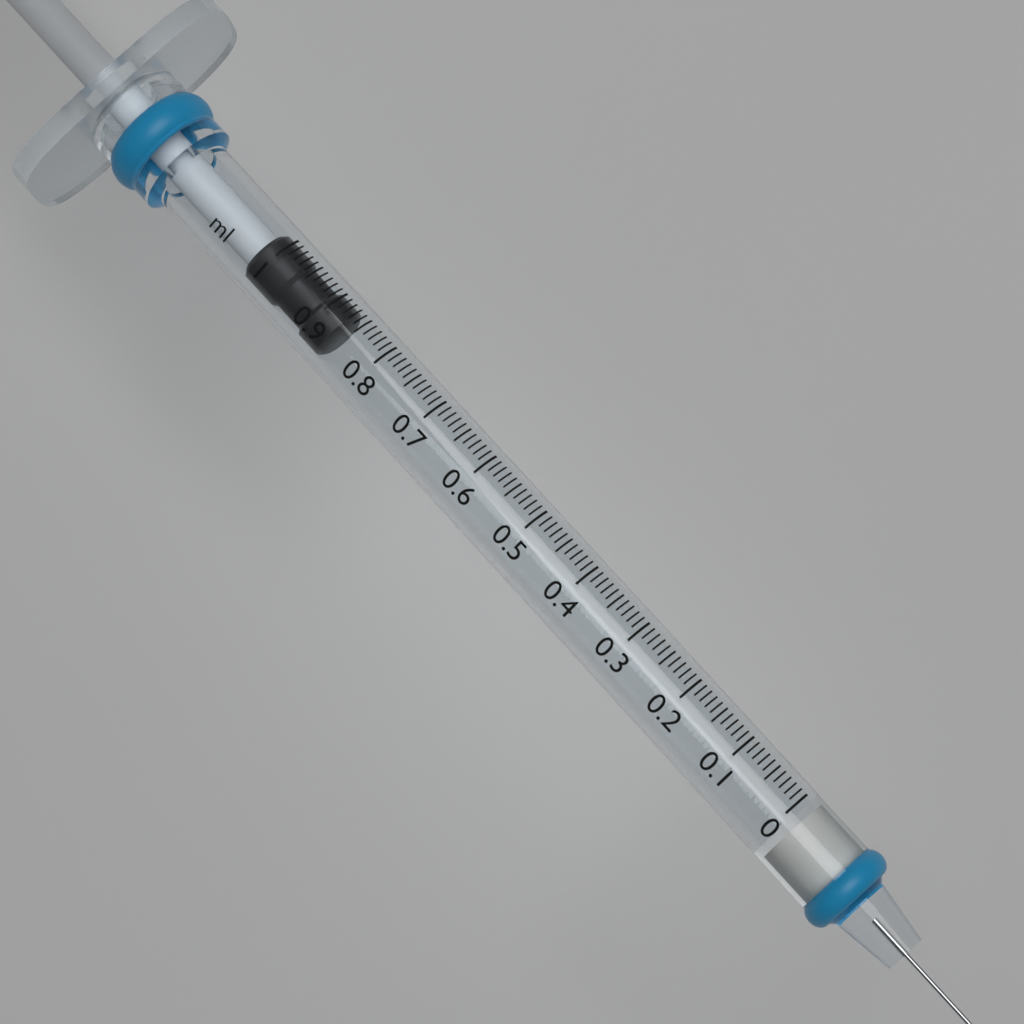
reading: 0.87 ml
